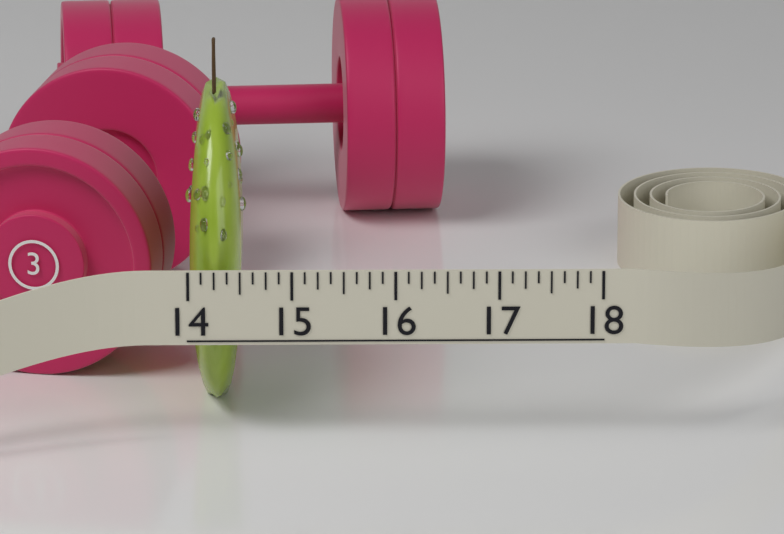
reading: 14.500 (no unit)
